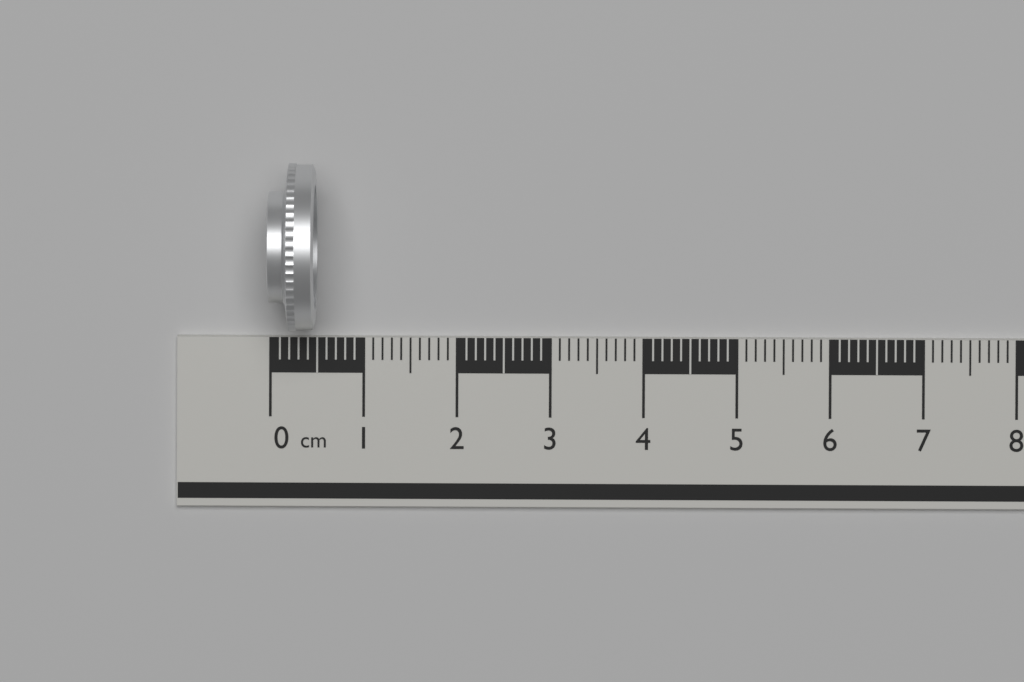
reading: 0.5 cm
